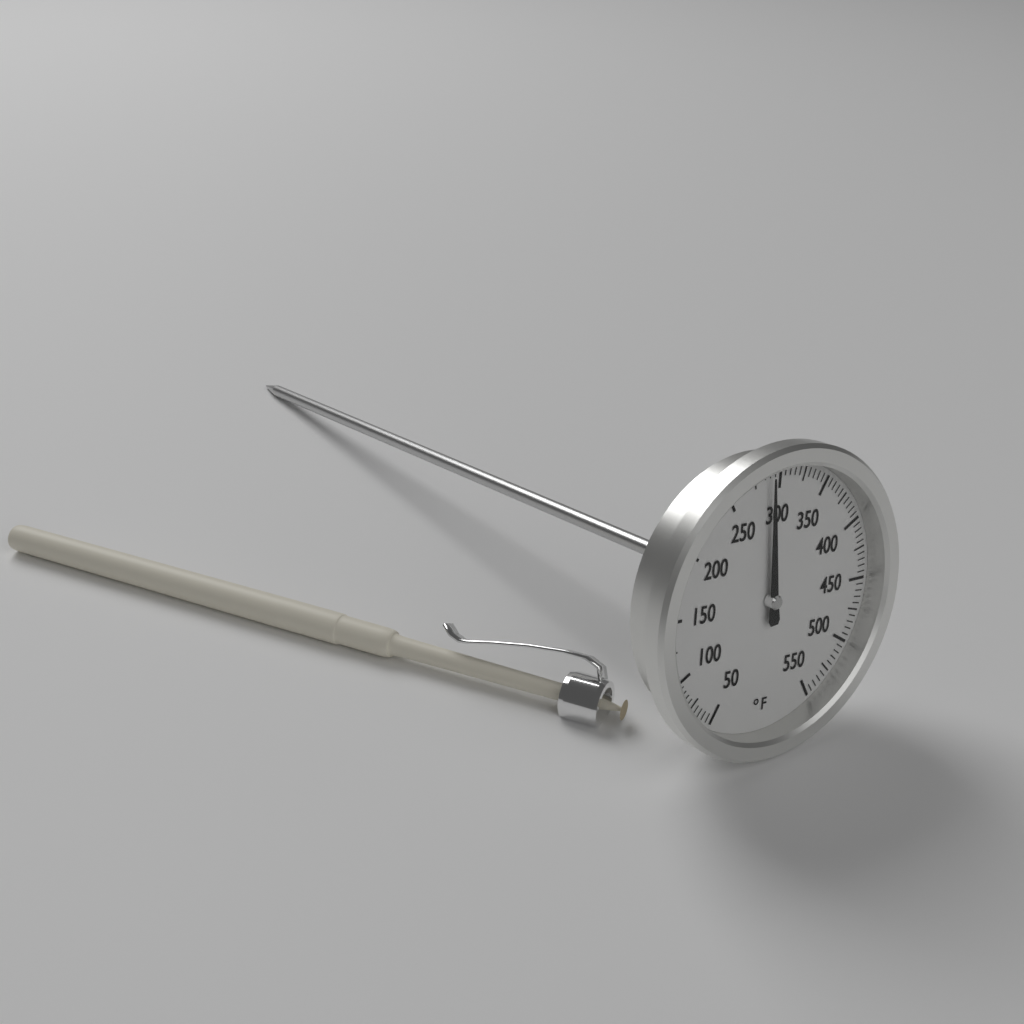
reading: 290 °F
